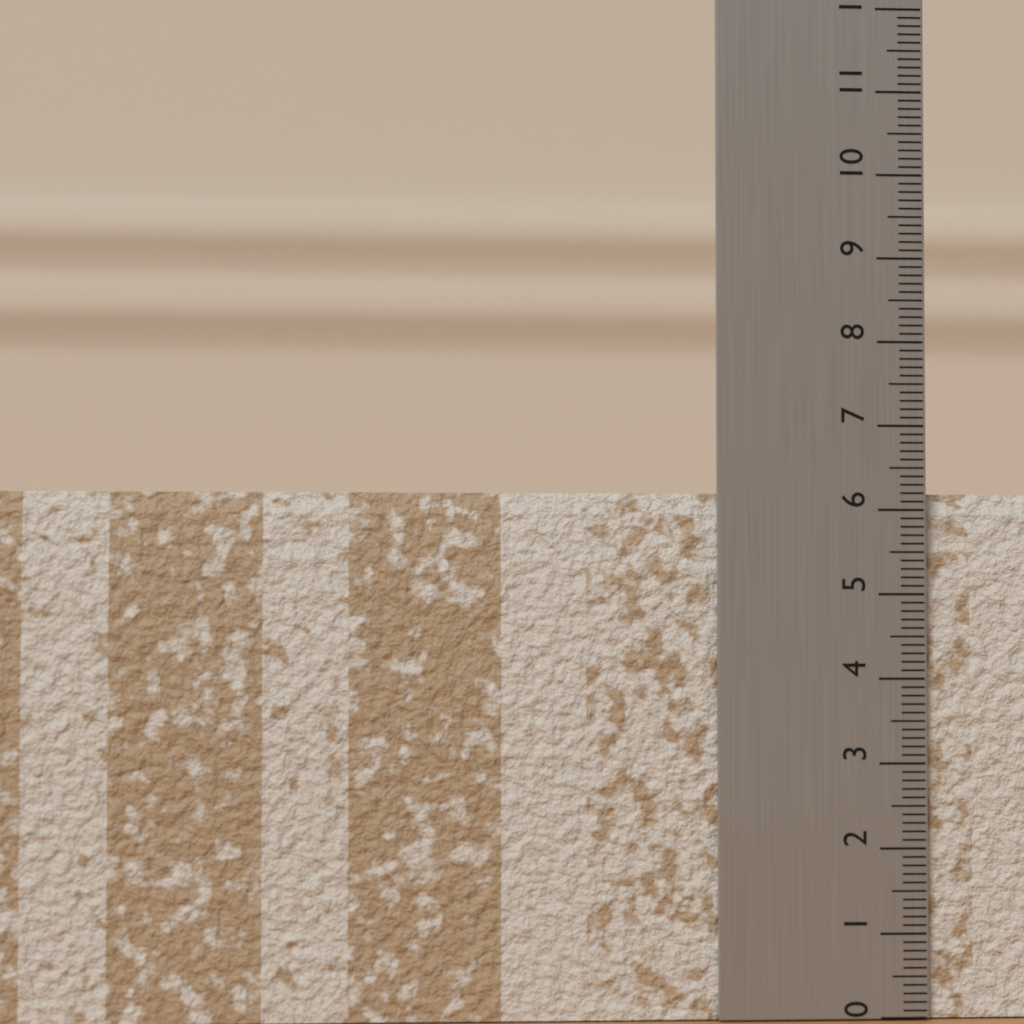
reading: 6.2 (no unit)
